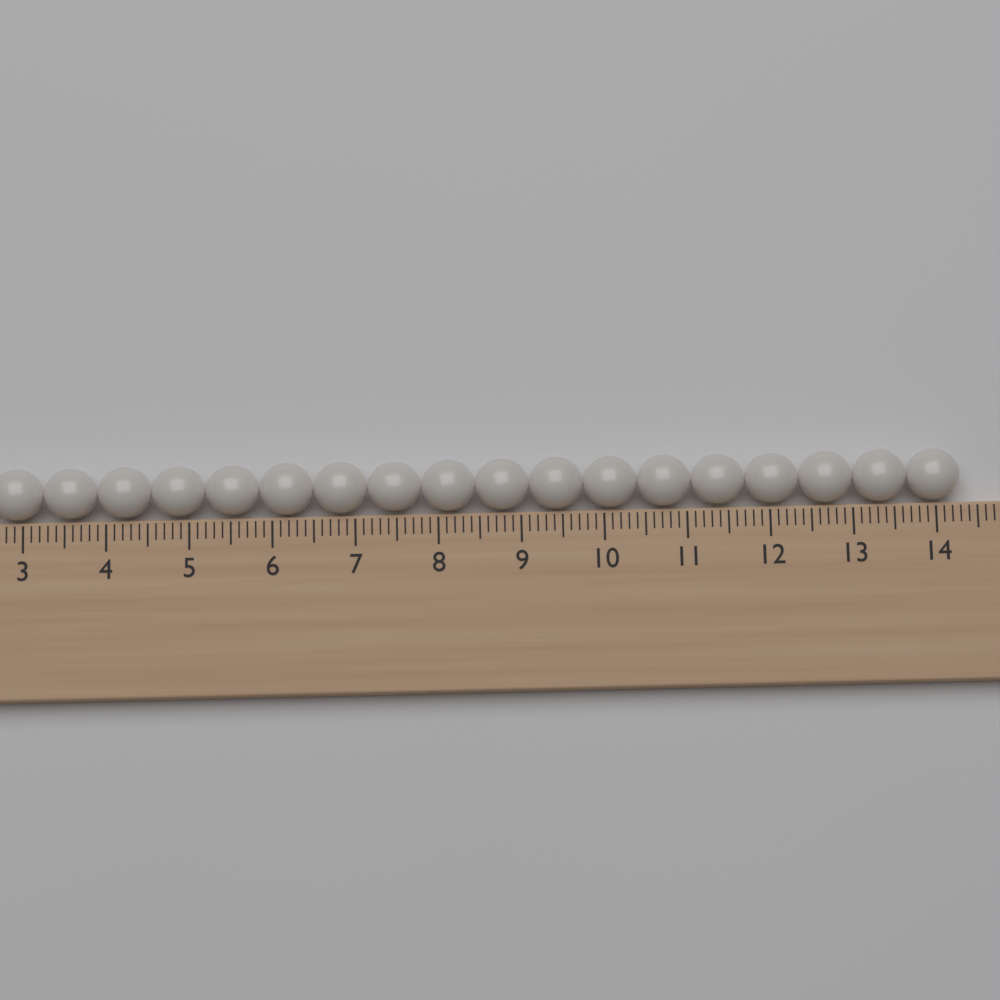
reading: 14.3 (no unit)
